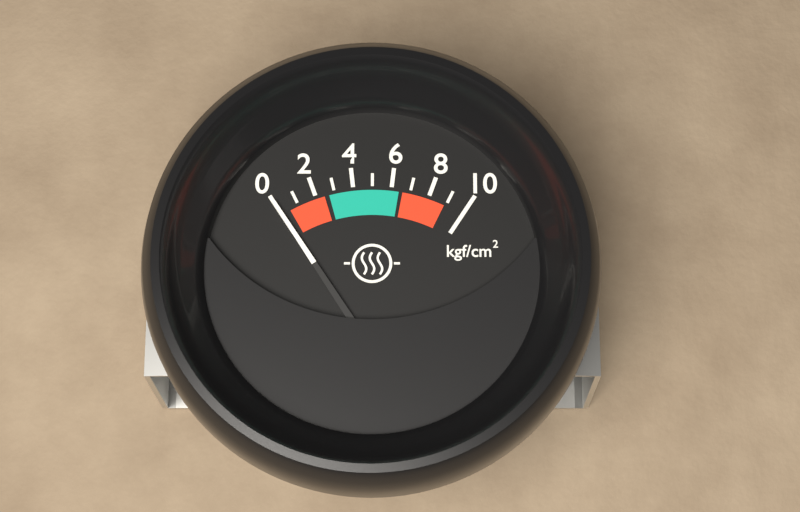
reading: 0 kgf/cm²
